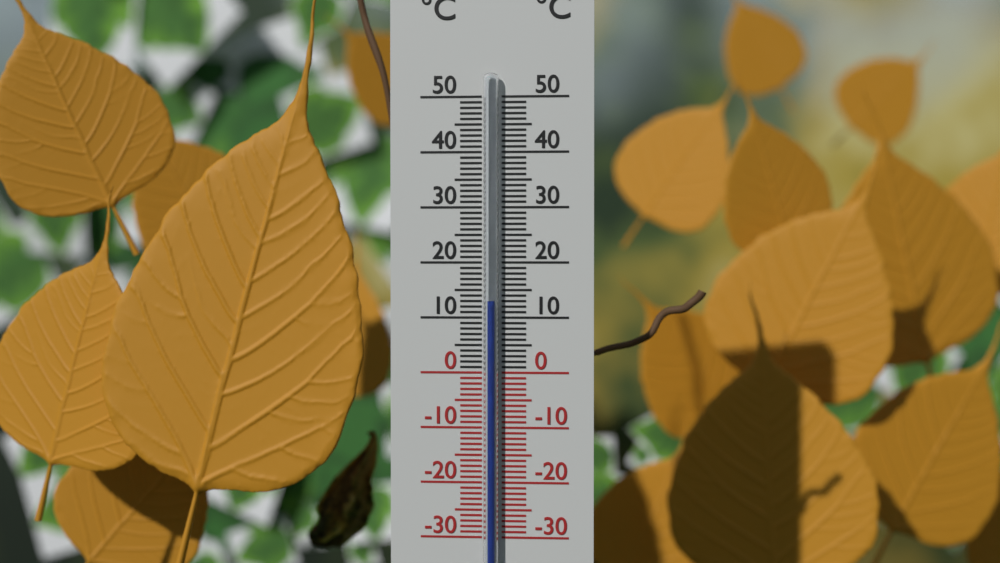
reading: 13 °C
